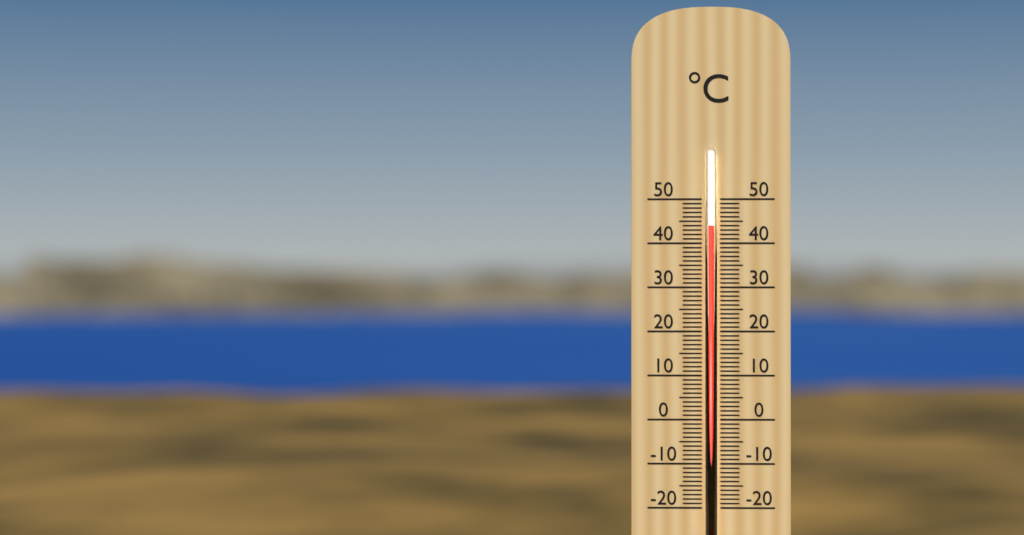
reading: 44 °C
